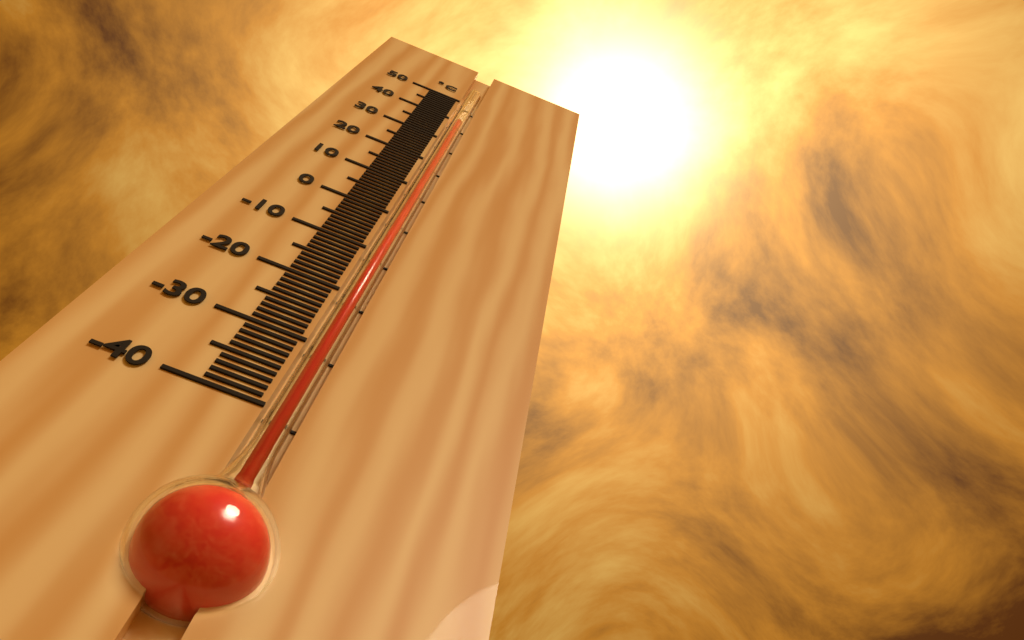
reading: 40 °C
